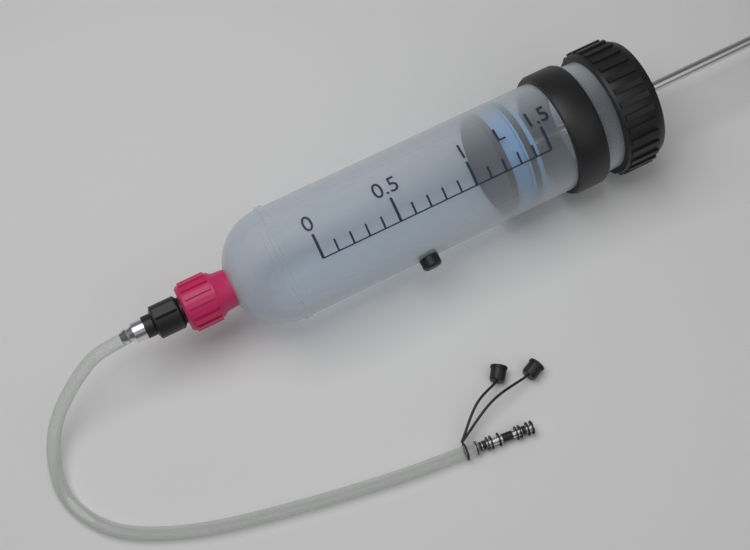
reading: 1.2 L
